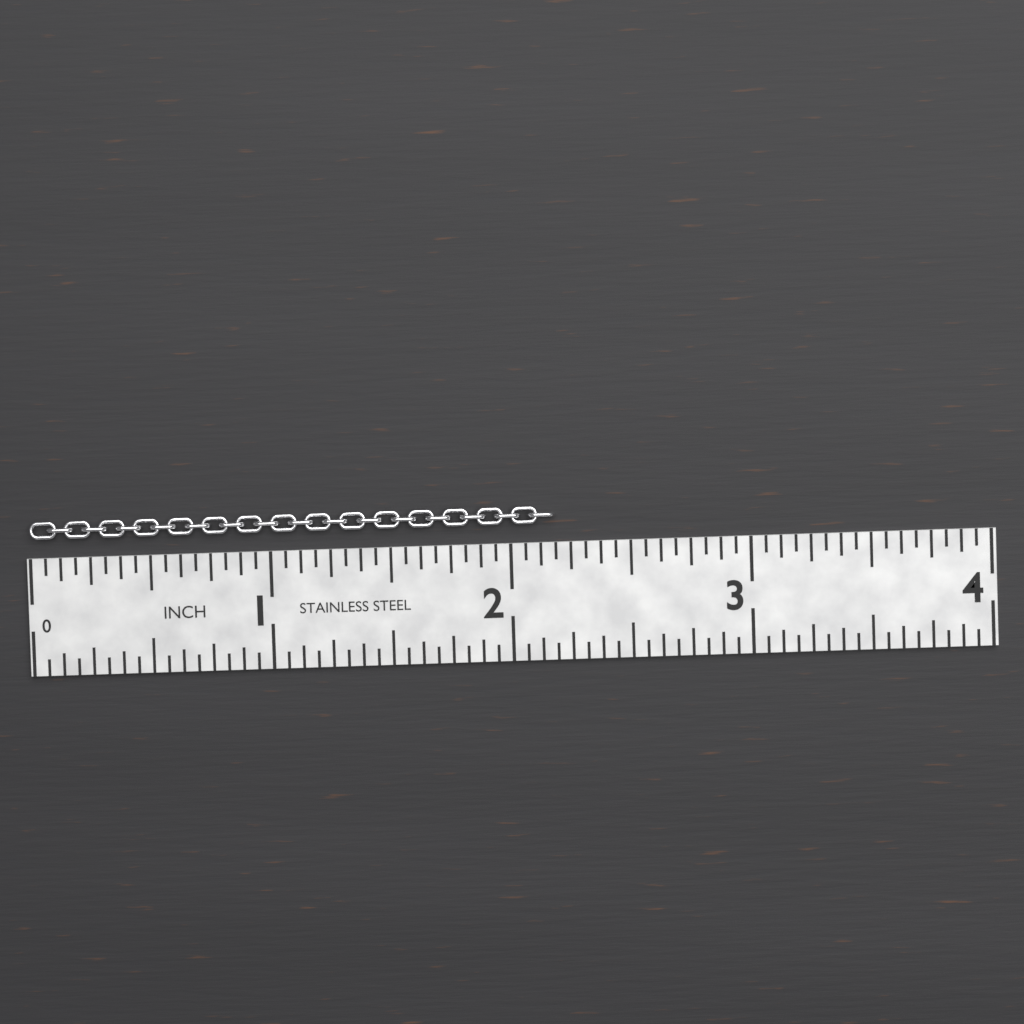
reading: 2.1875 in
